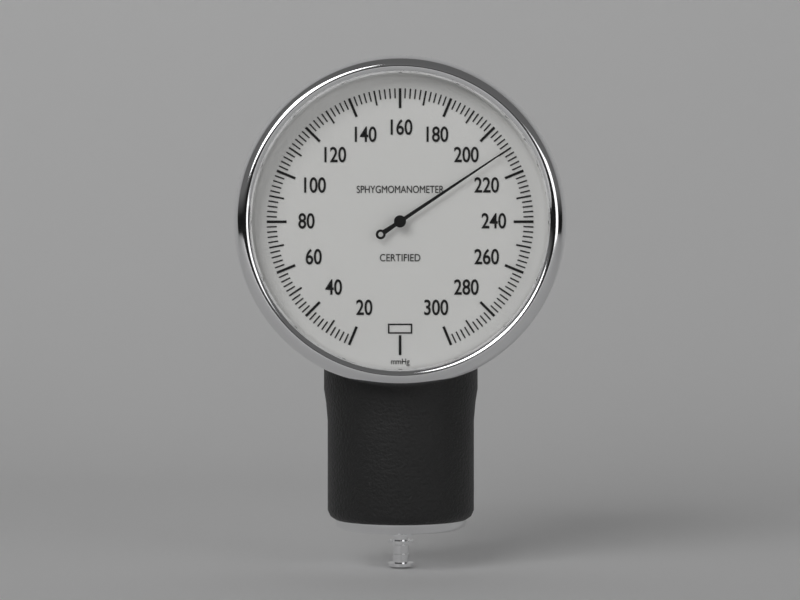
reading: 210 mmHg
